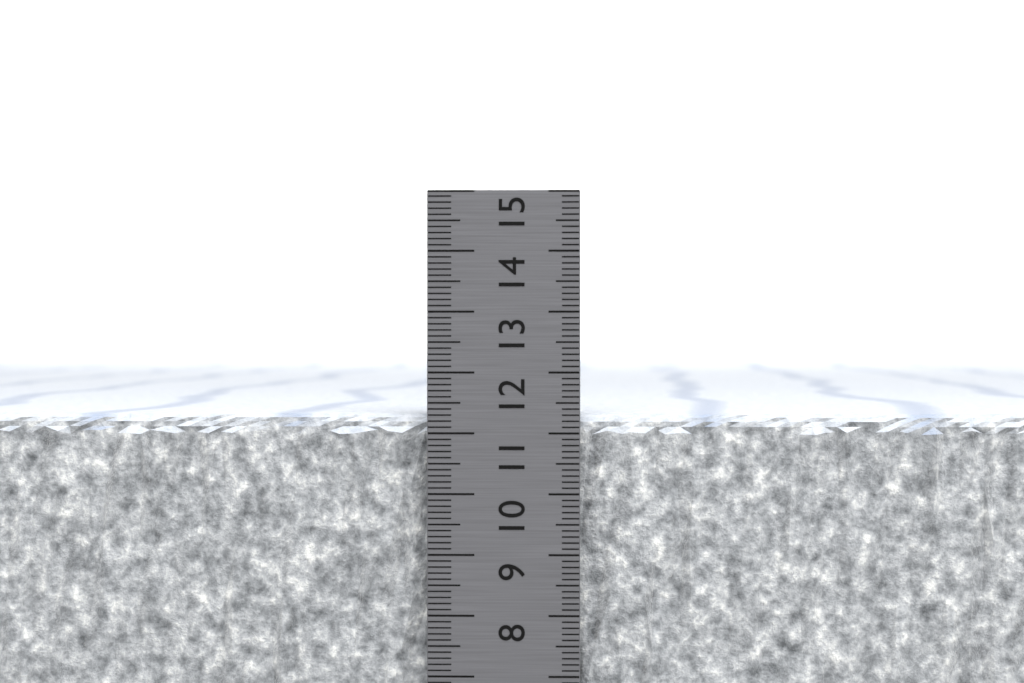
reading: 11.3 cm
